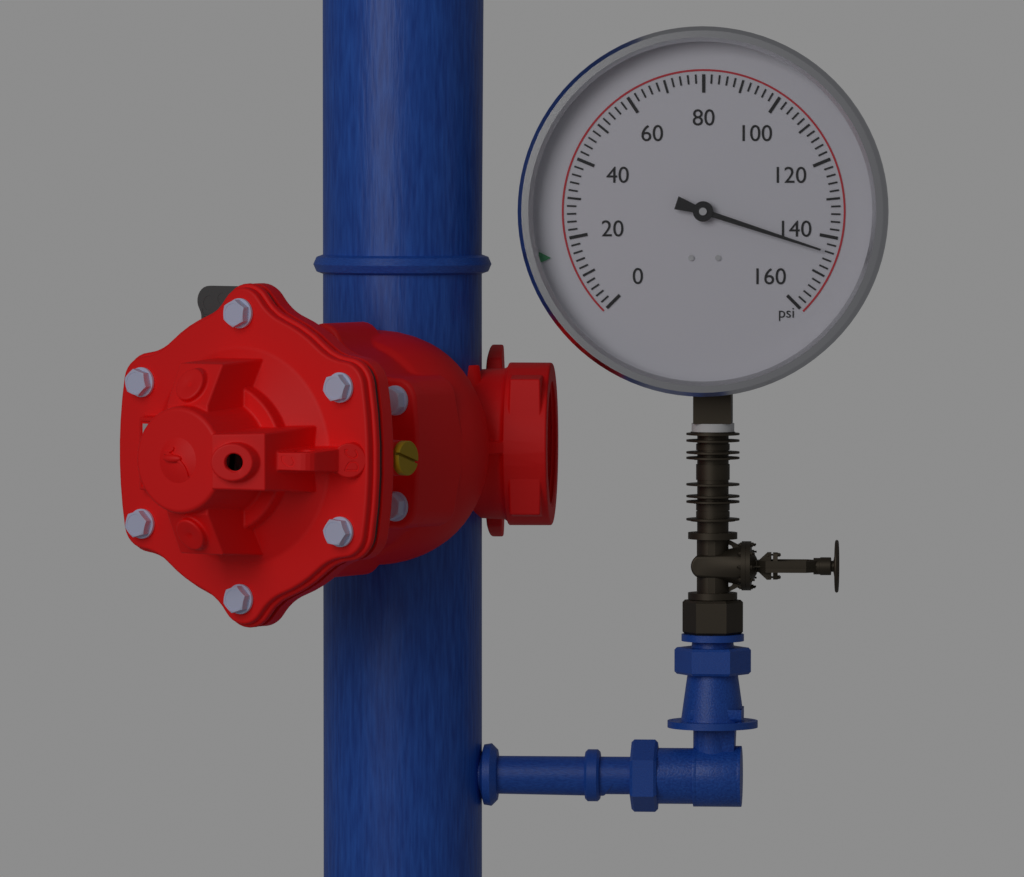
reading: 144 psi
